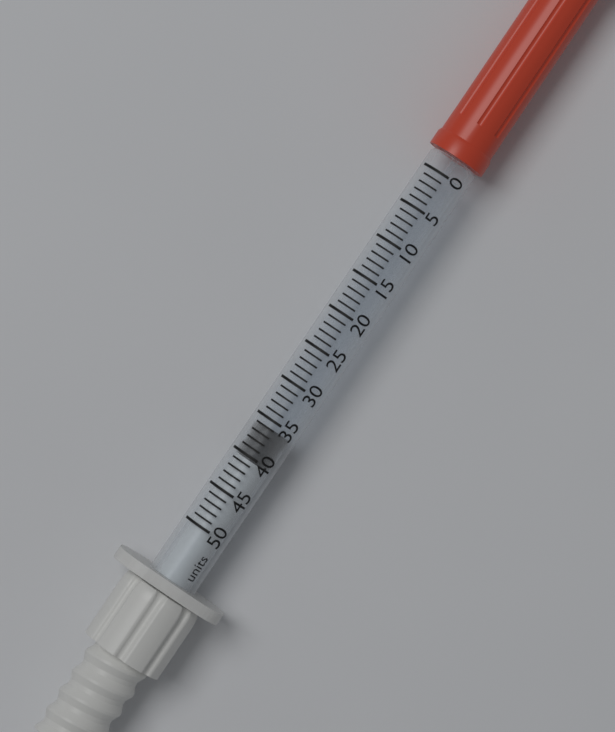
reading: 36 units
